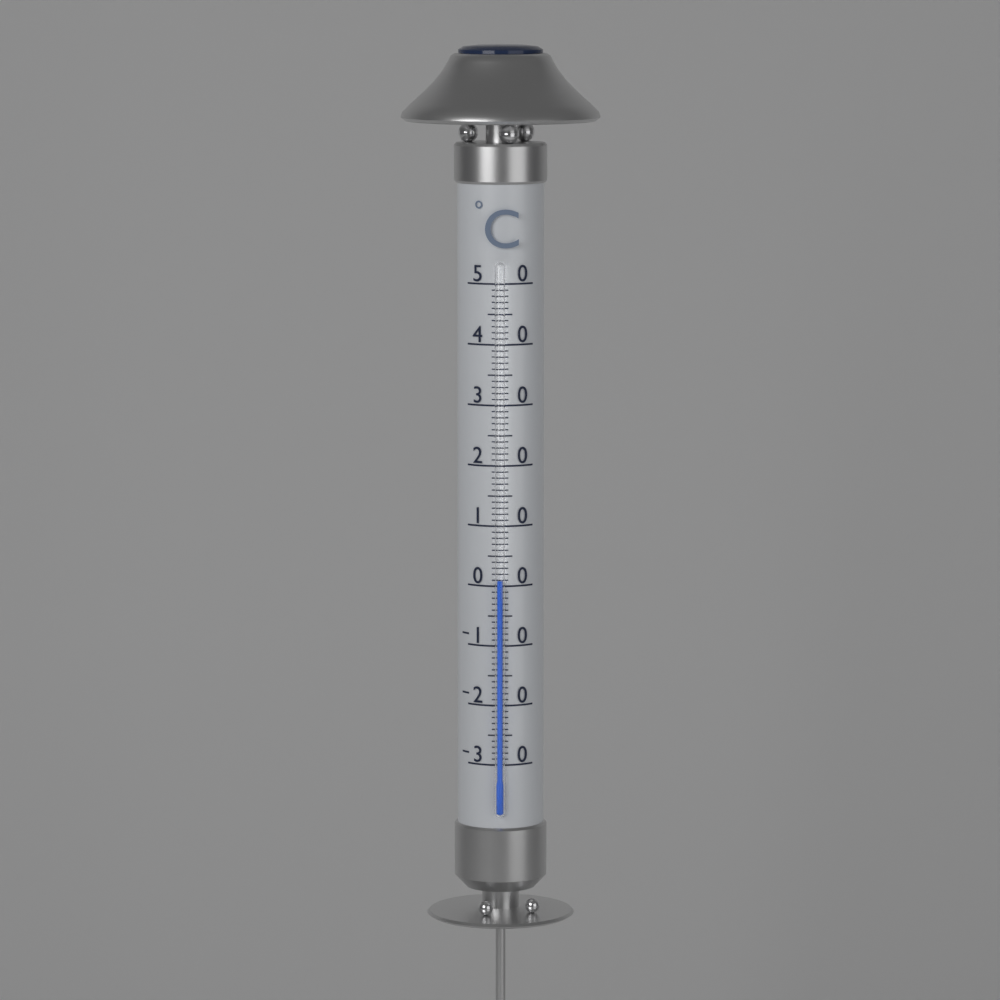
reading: 1 °C
